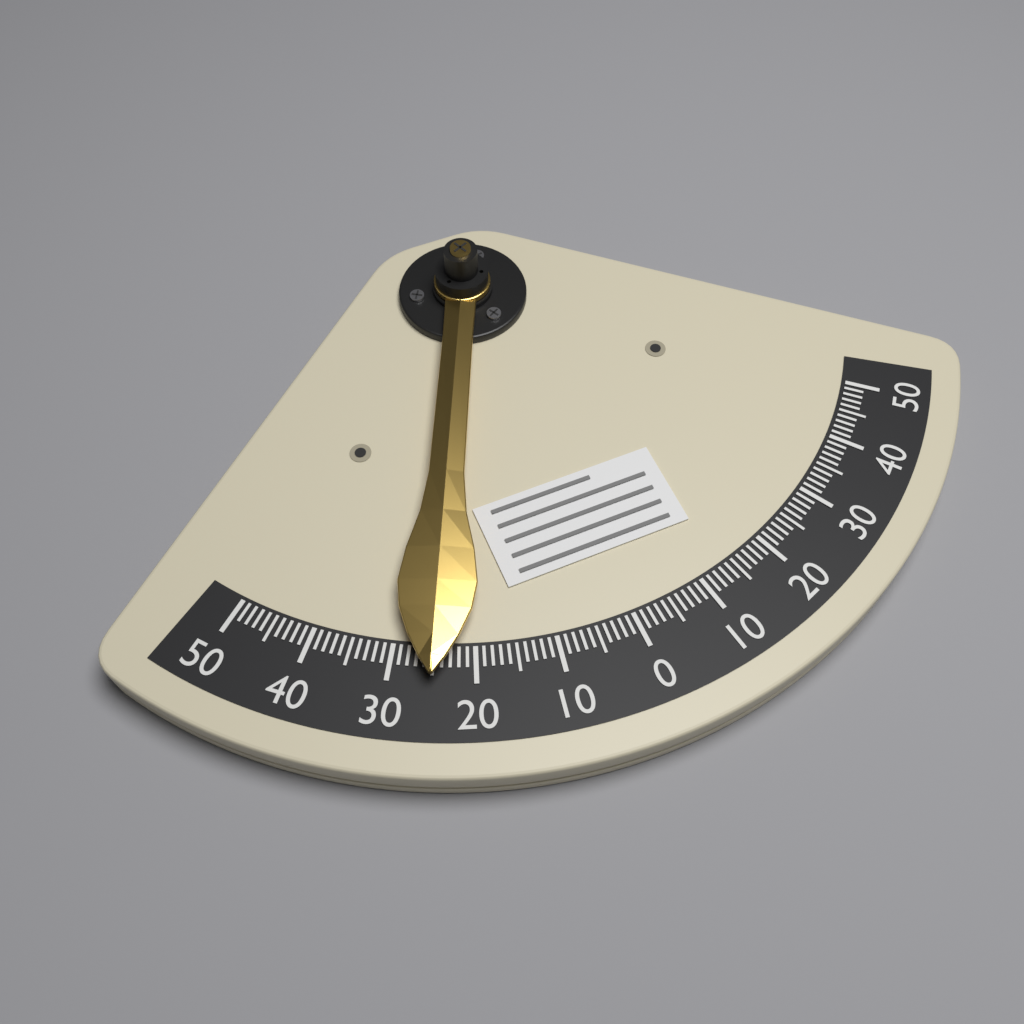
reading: 25 (no unit)
